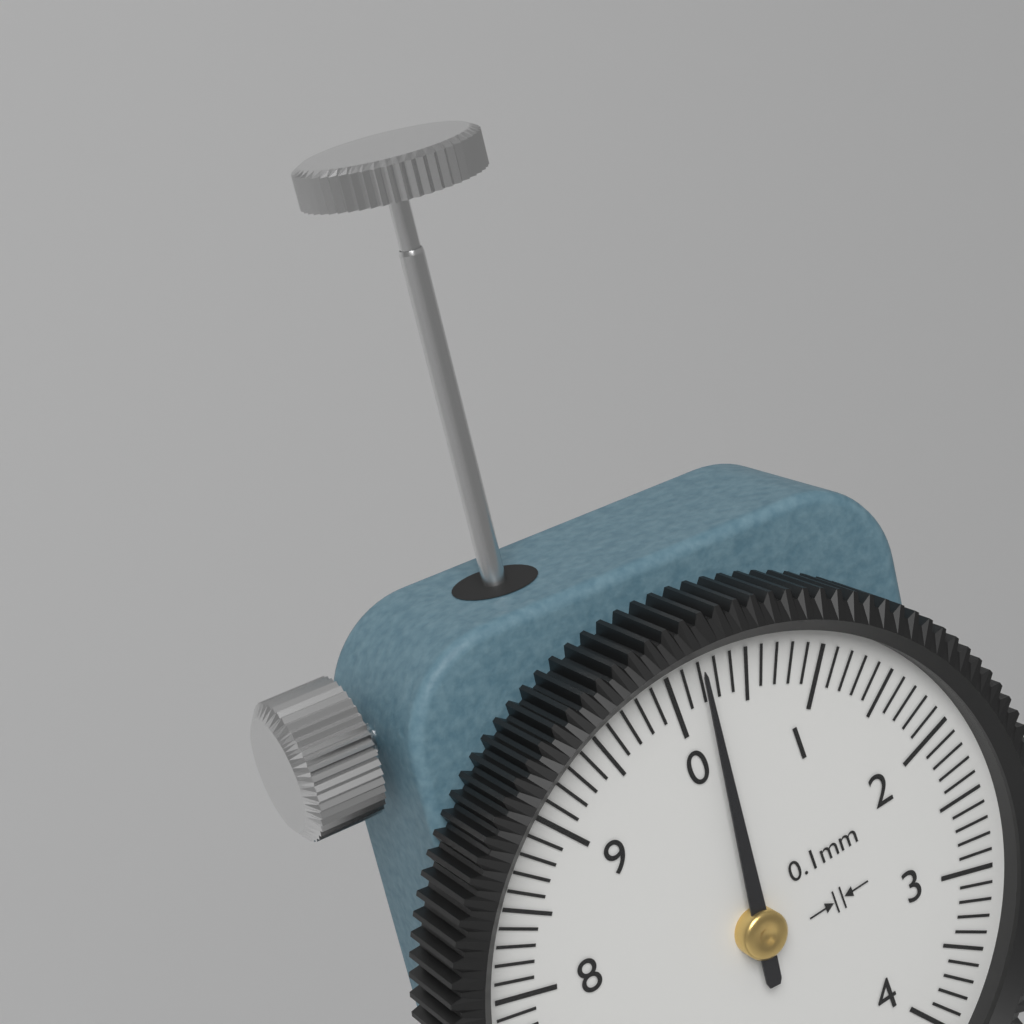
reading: 0.2 mm
